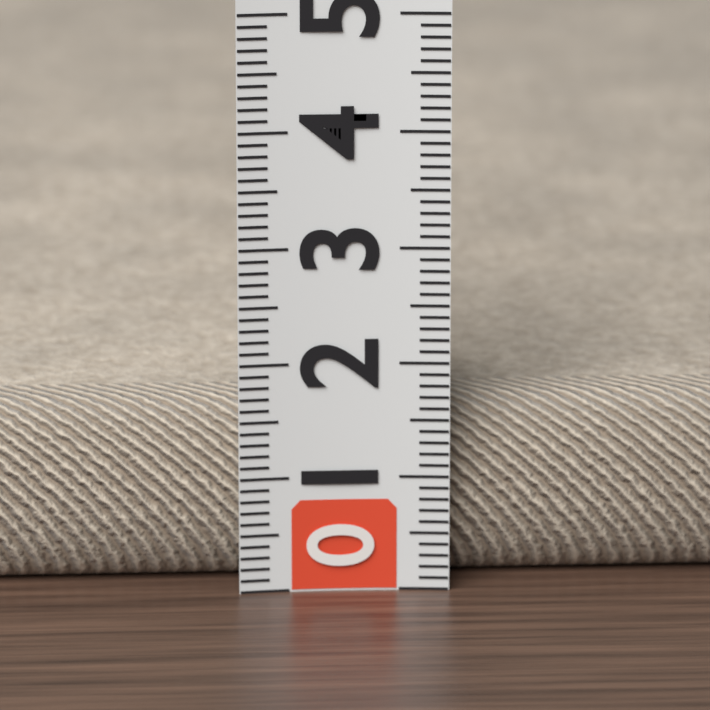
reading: 1.6 (no unit)
